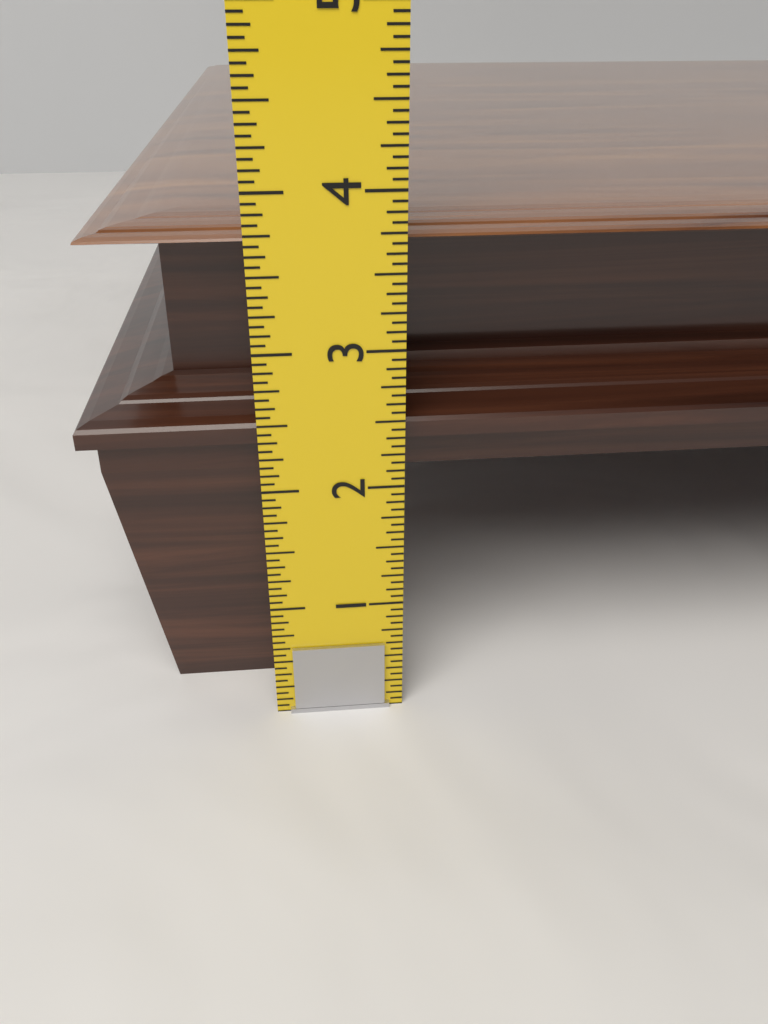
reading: 3.7500 in
